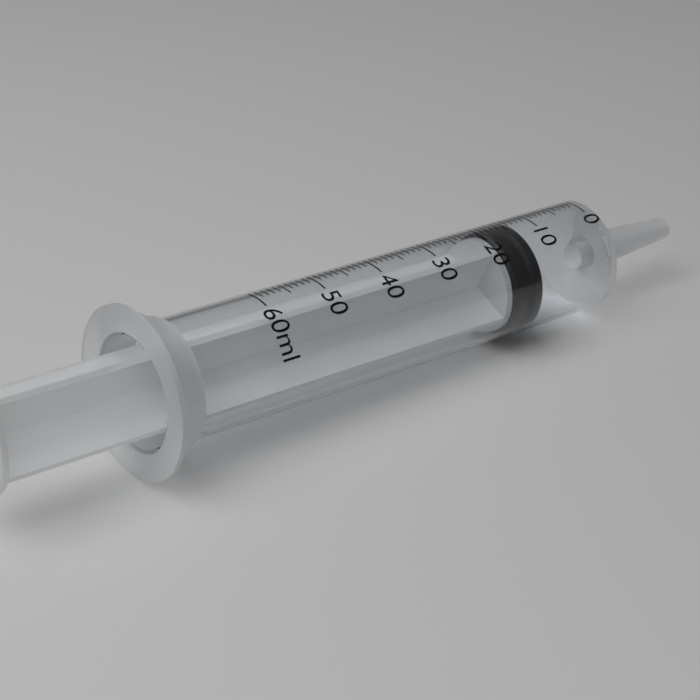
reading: 13 ml
